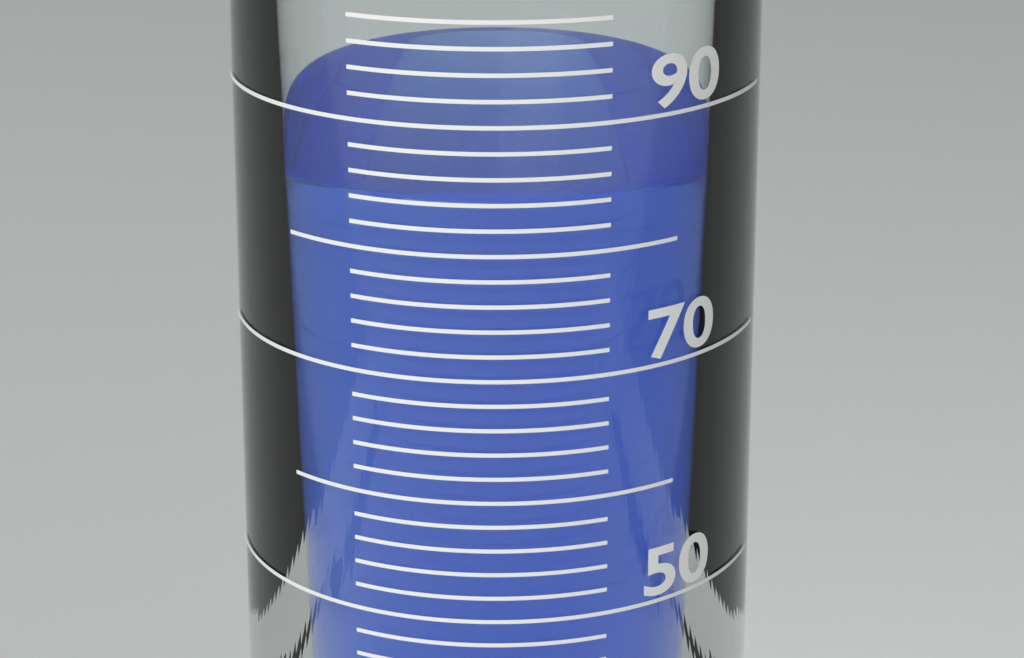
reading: 84 ml
